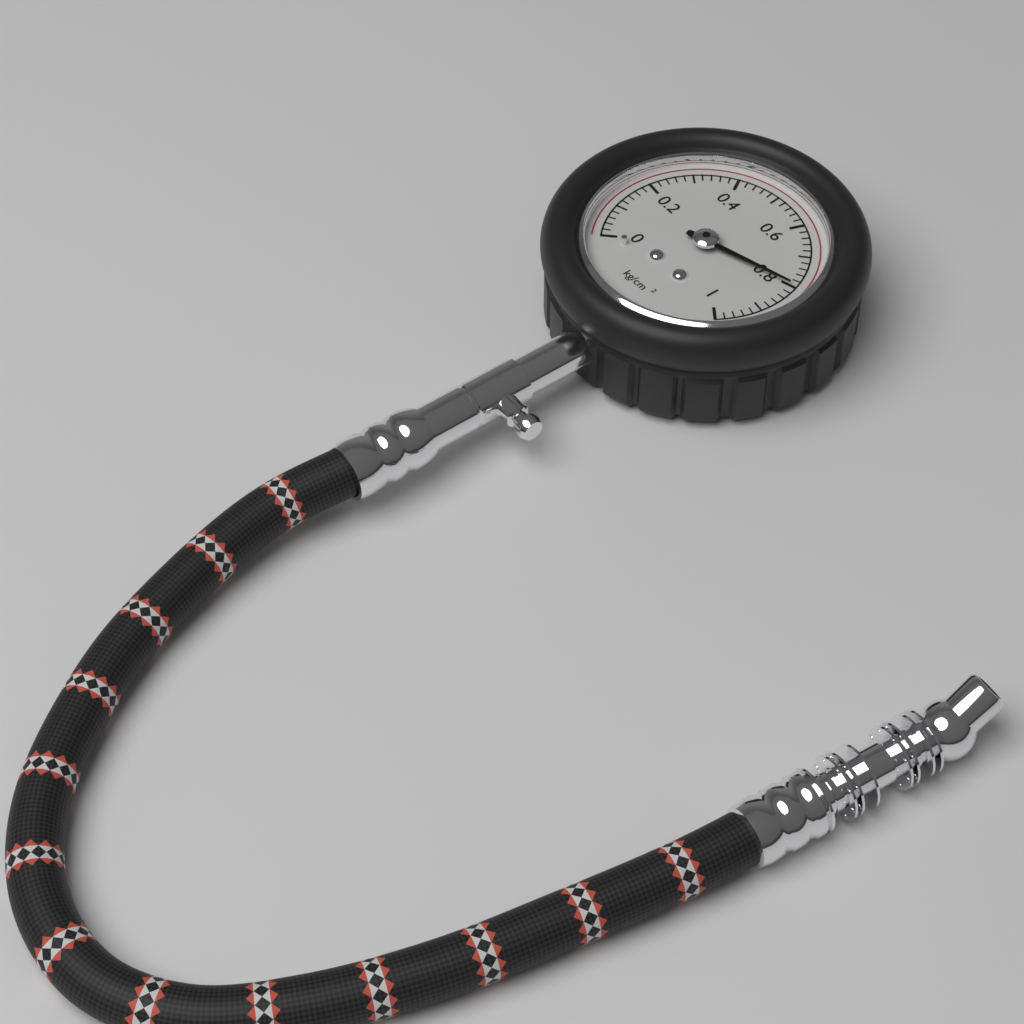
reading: 0.80 kg/cm²
